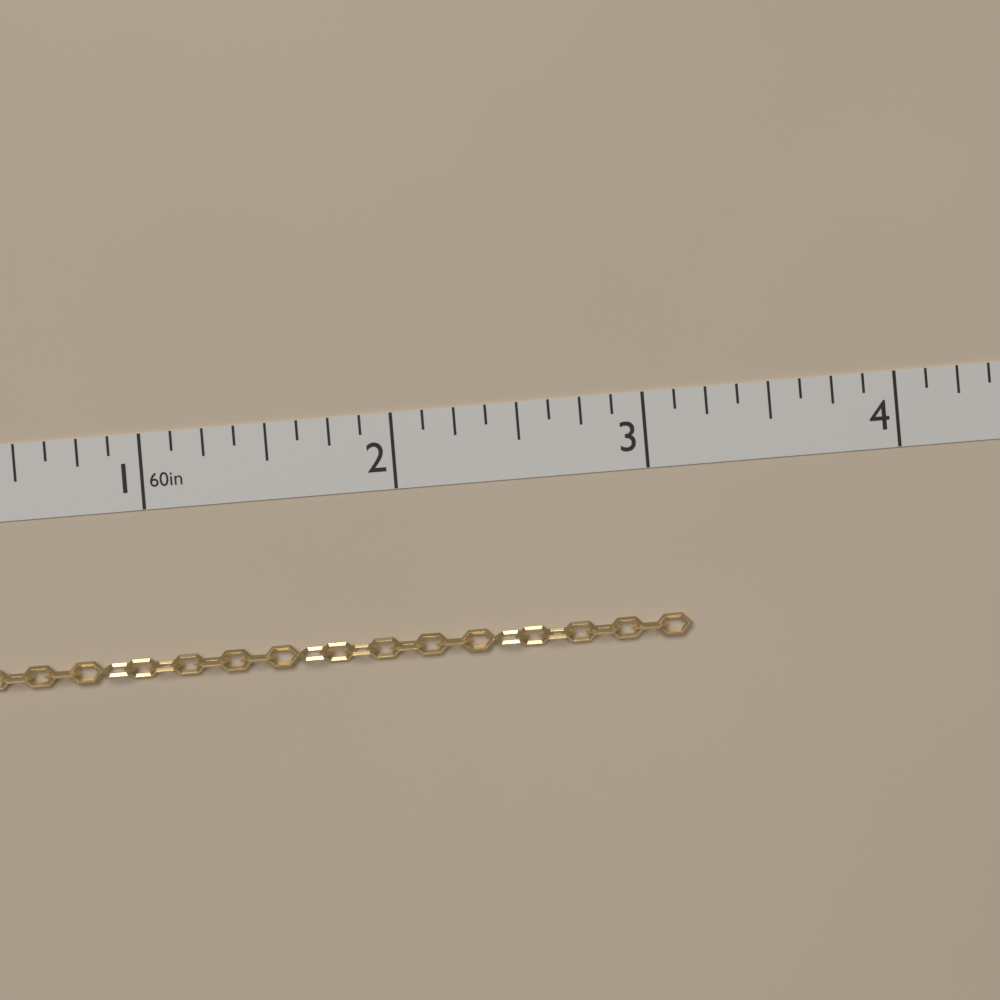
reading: 3.125 in
